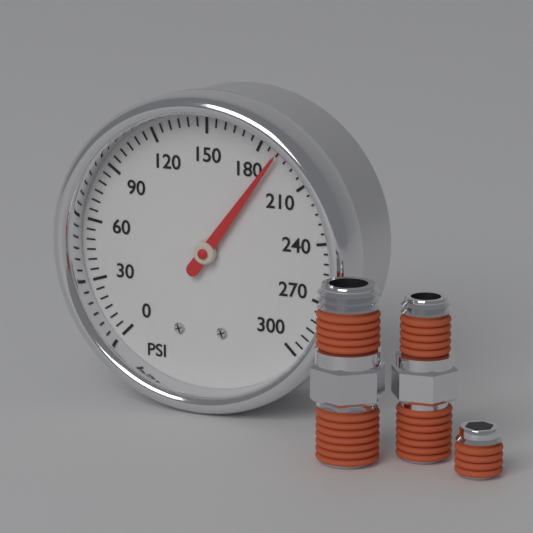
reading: 190 psi
